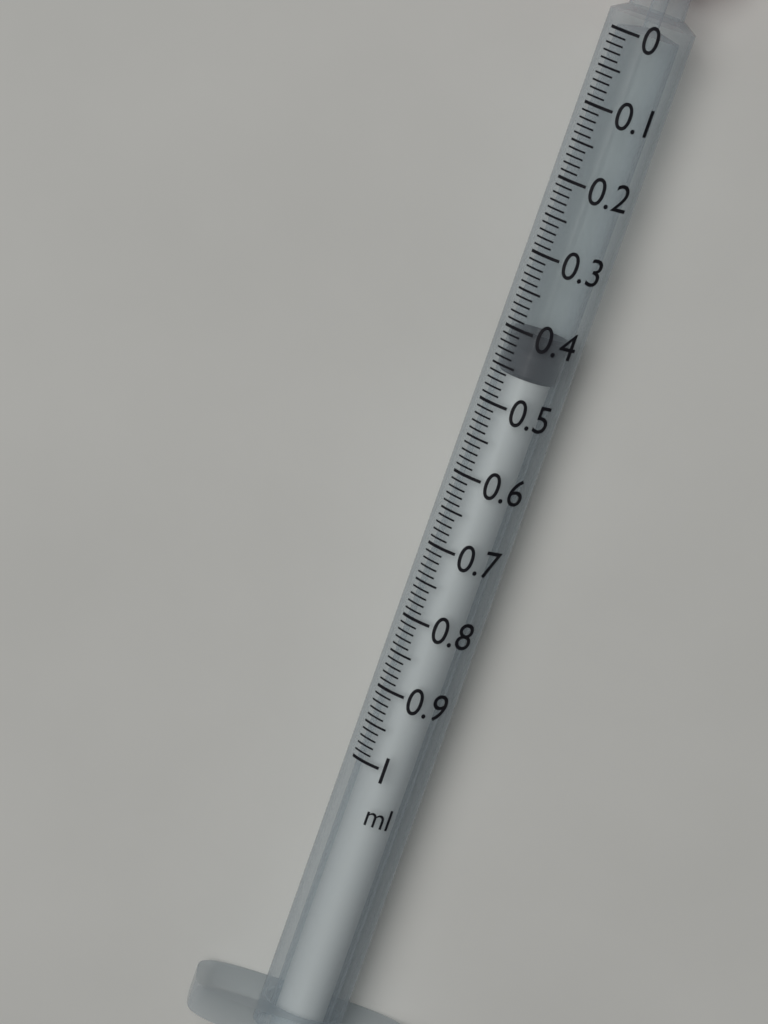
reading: 0.40 ml
